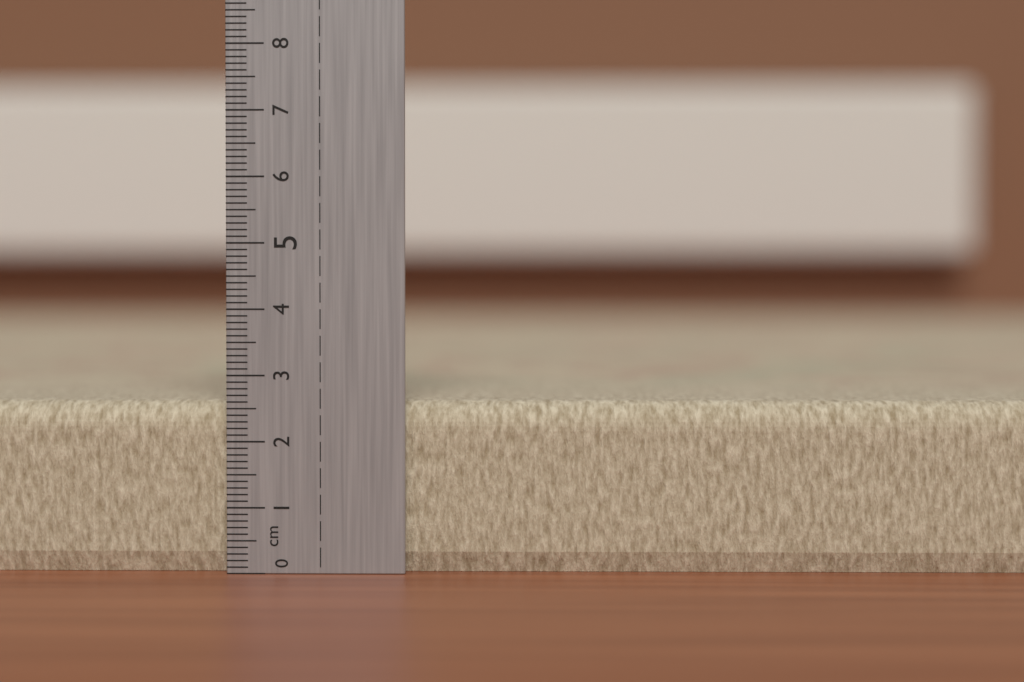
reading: 2.6 cm
